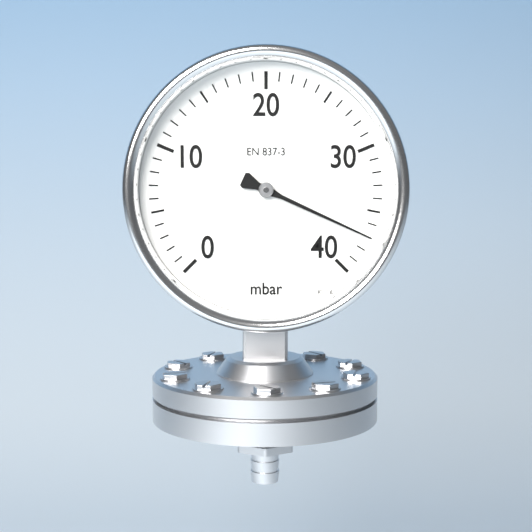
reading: 37 mbar
